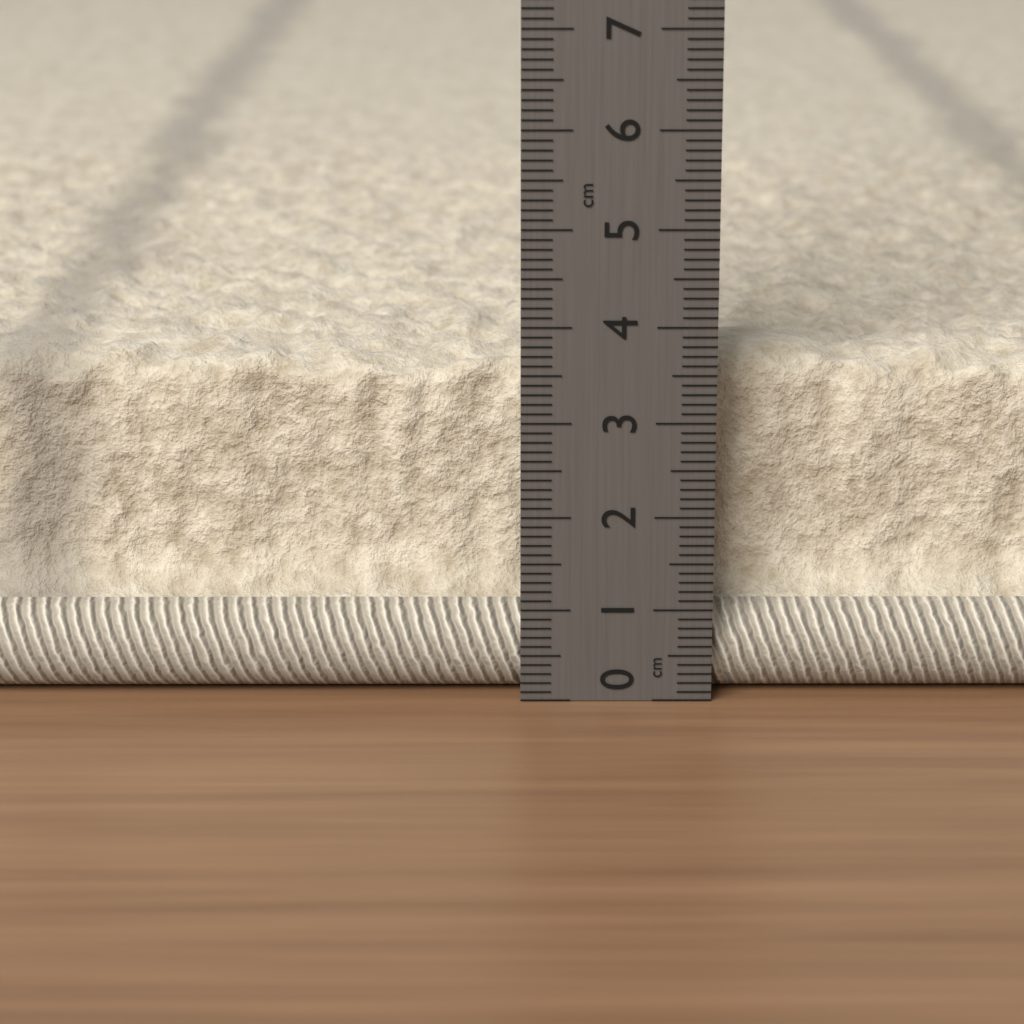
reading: 3.6 cm
